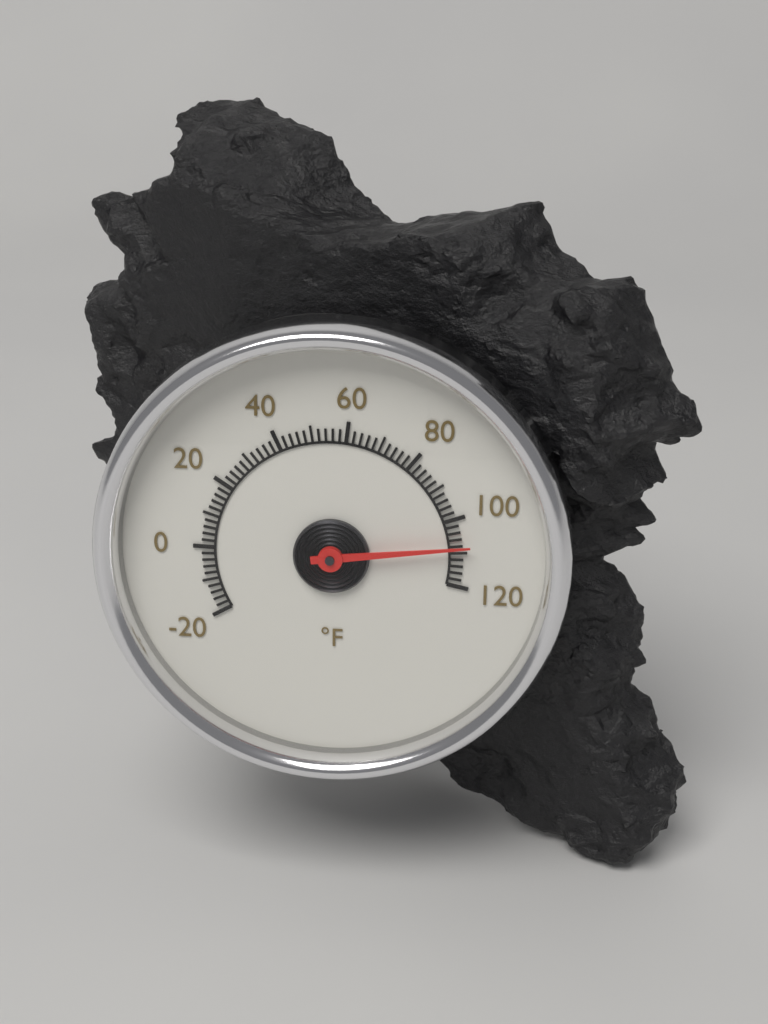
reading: 108 °F
